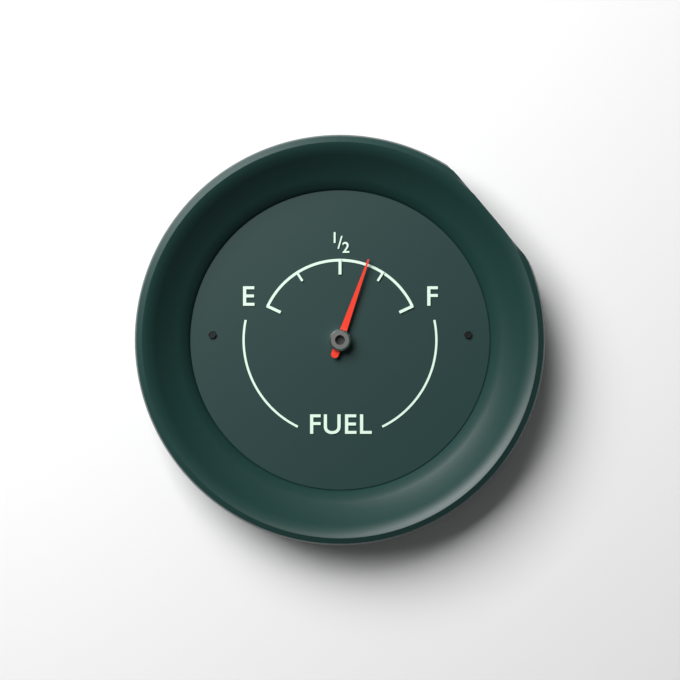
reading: 0.65 (no unit)
